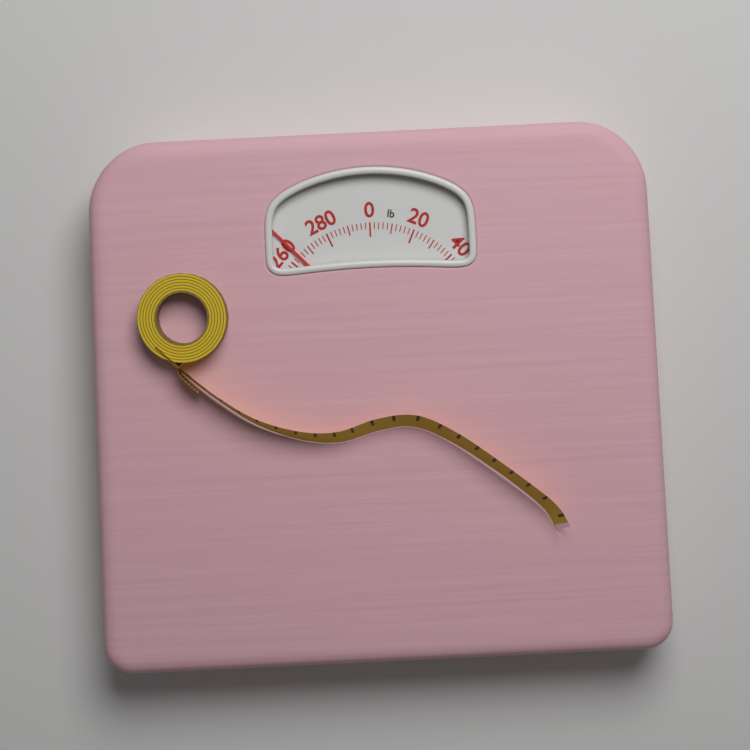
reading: 264 lb
